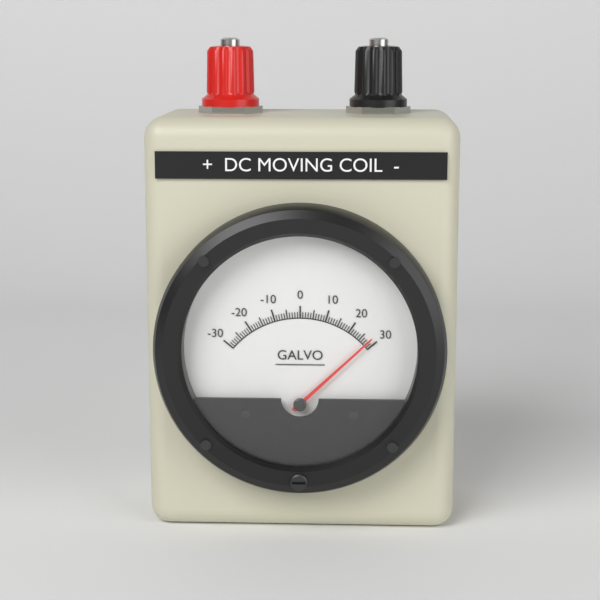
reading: 28 (no unit)
